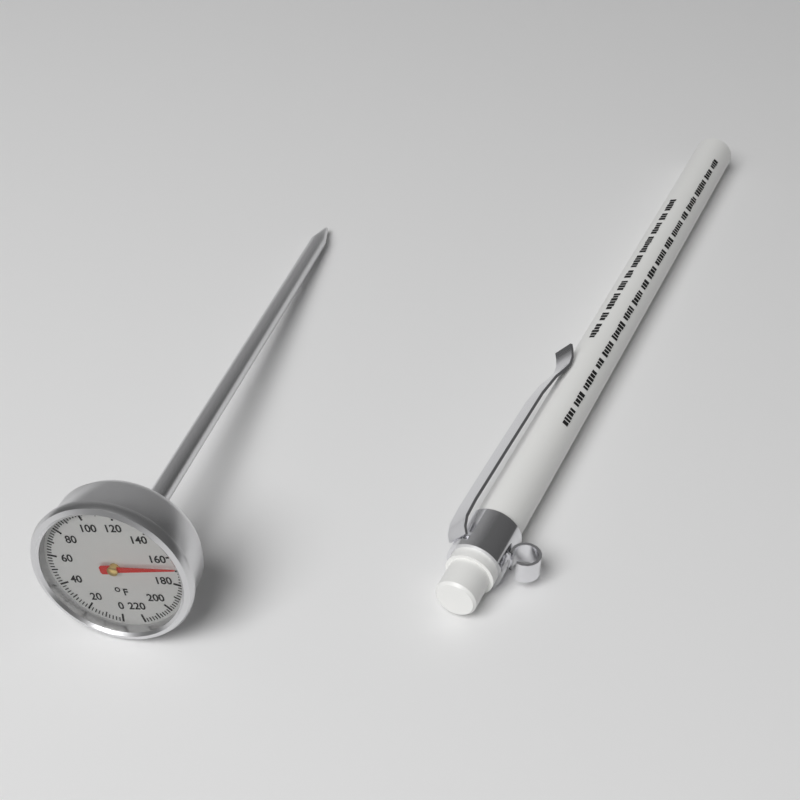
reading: 168 °F
